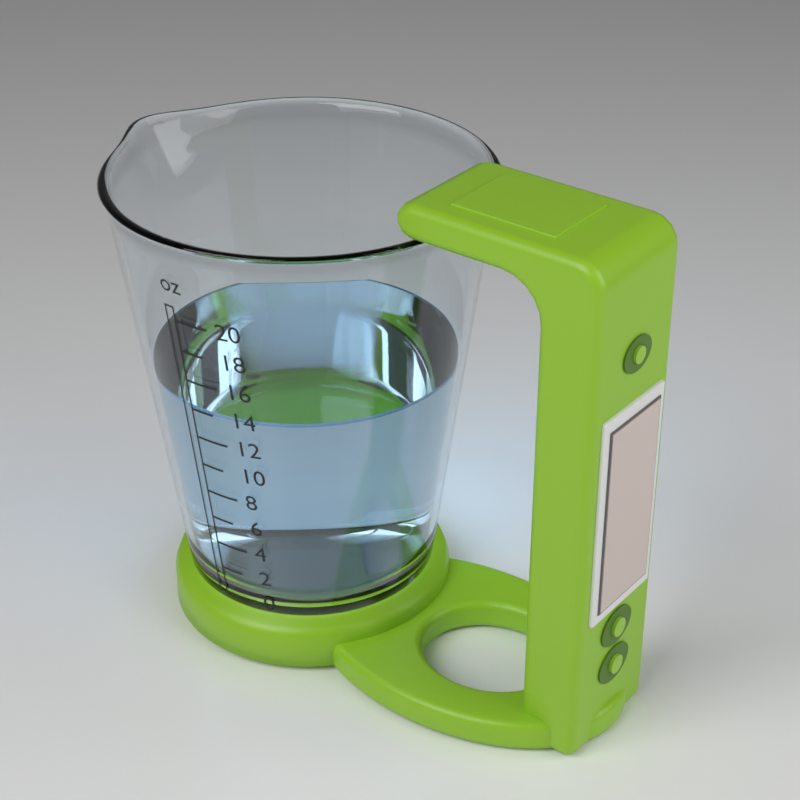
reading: 14 oz
